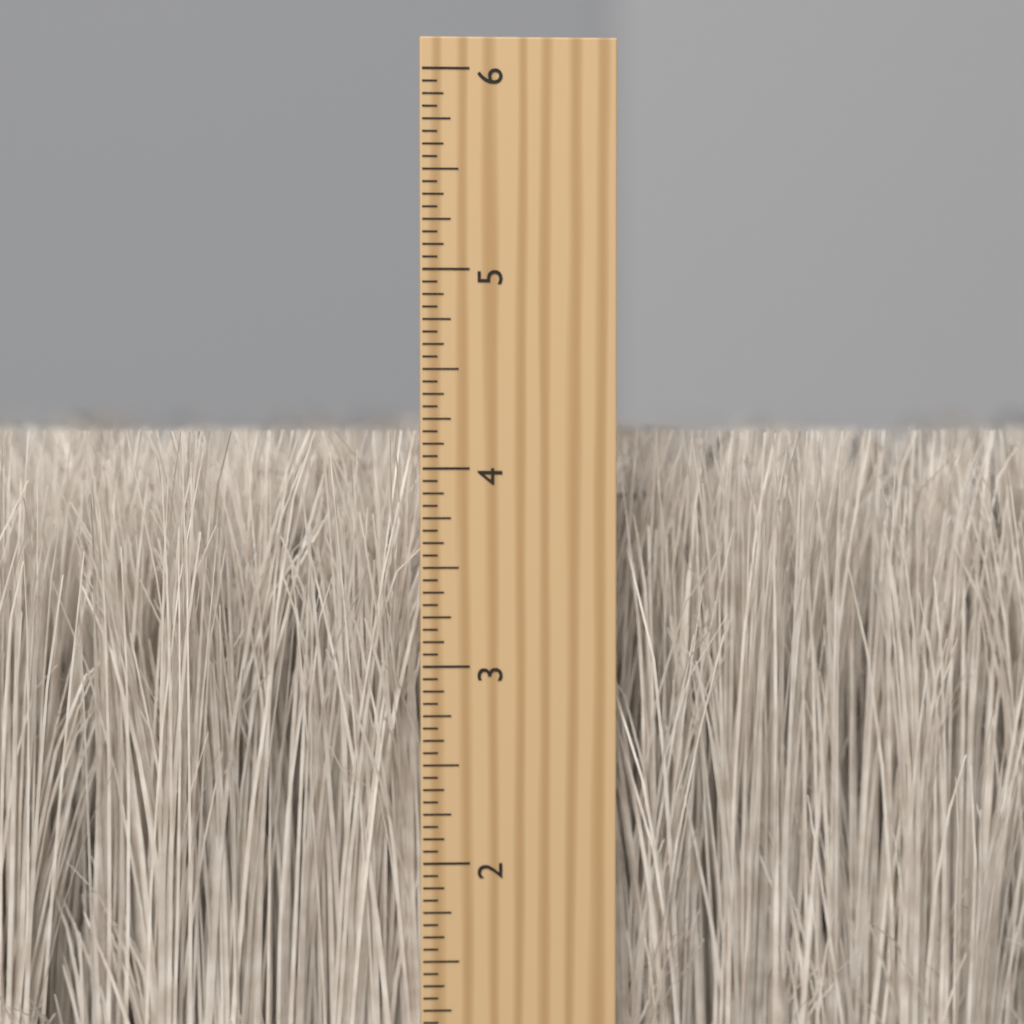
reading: 4.1875 inch
